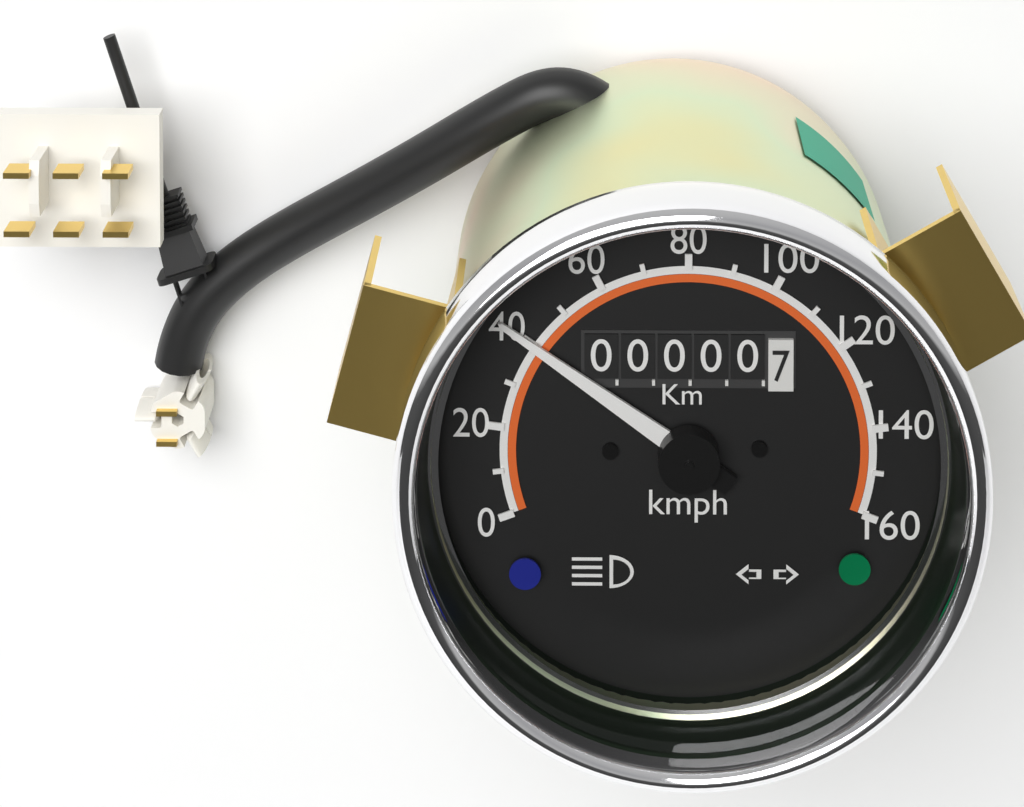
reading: 40 kmph
